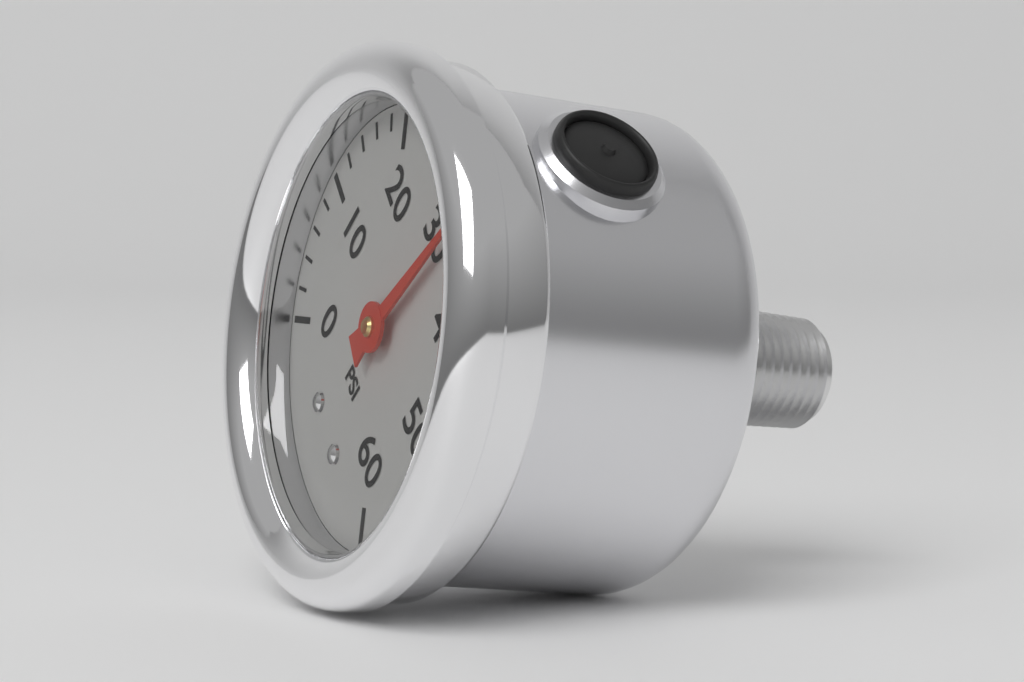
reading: 32 psi
